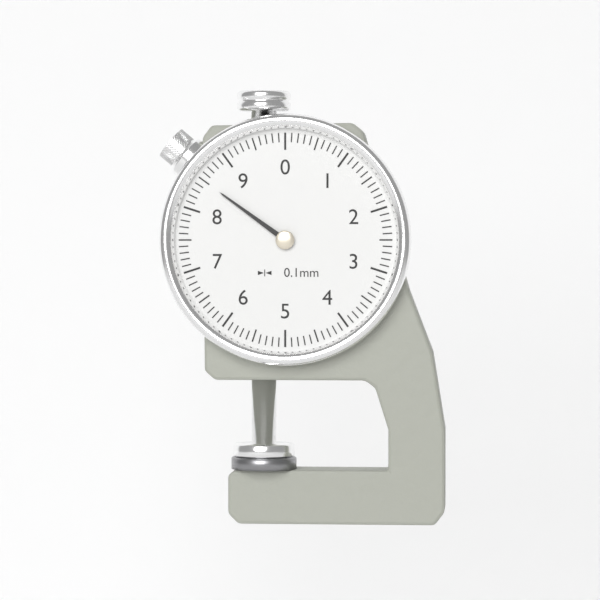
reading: 8.5 mm
